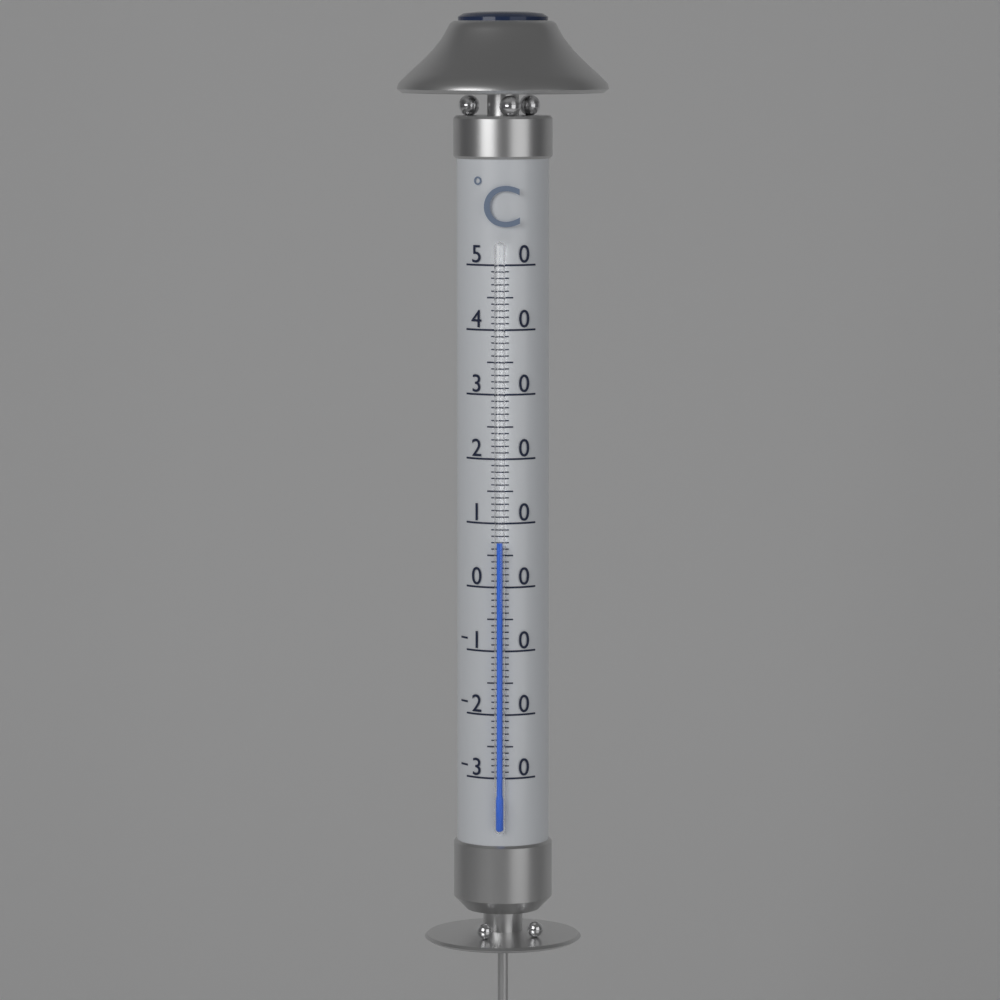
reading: 7 °C
